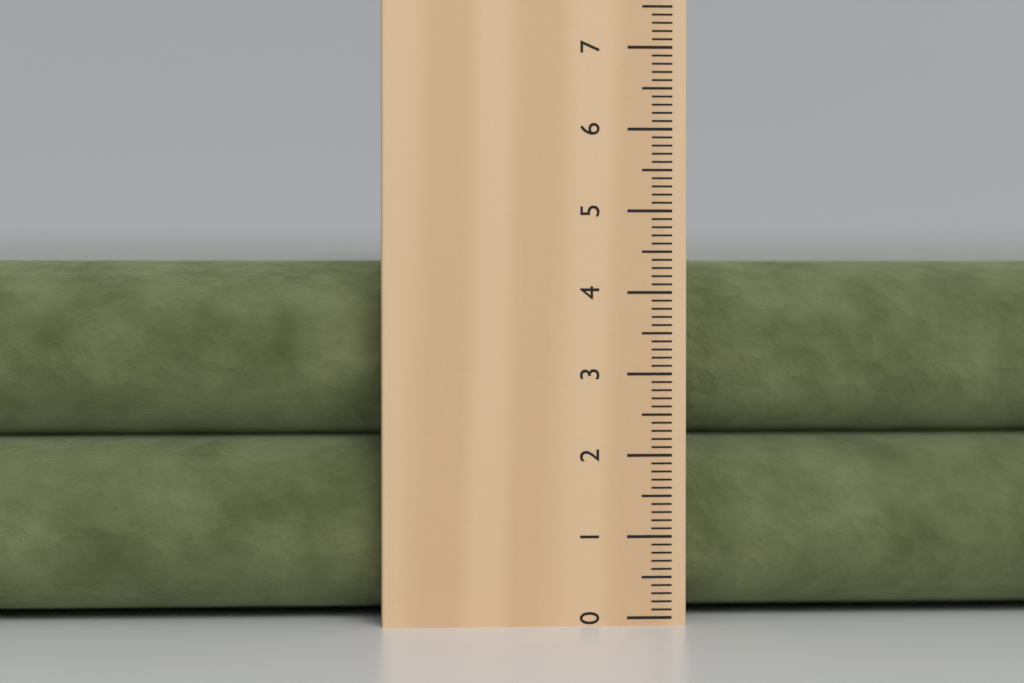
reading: 4.4 cm
